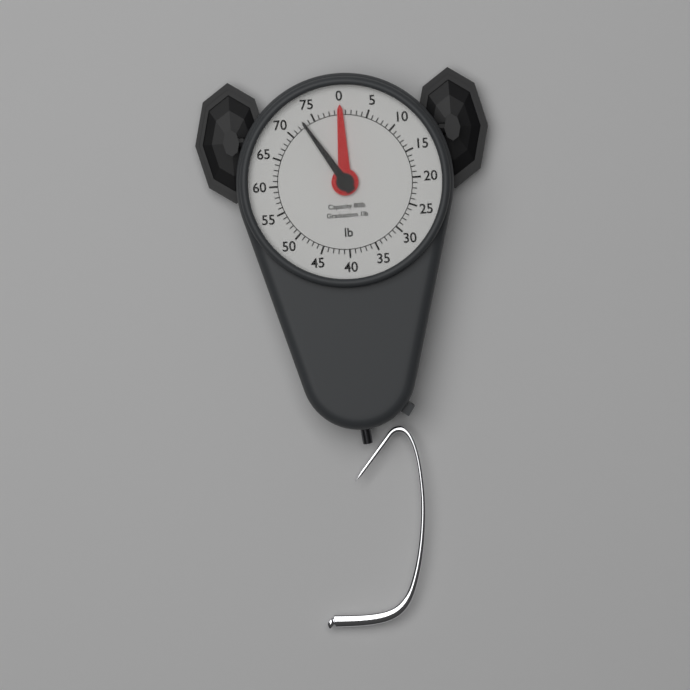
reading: 73 lb
